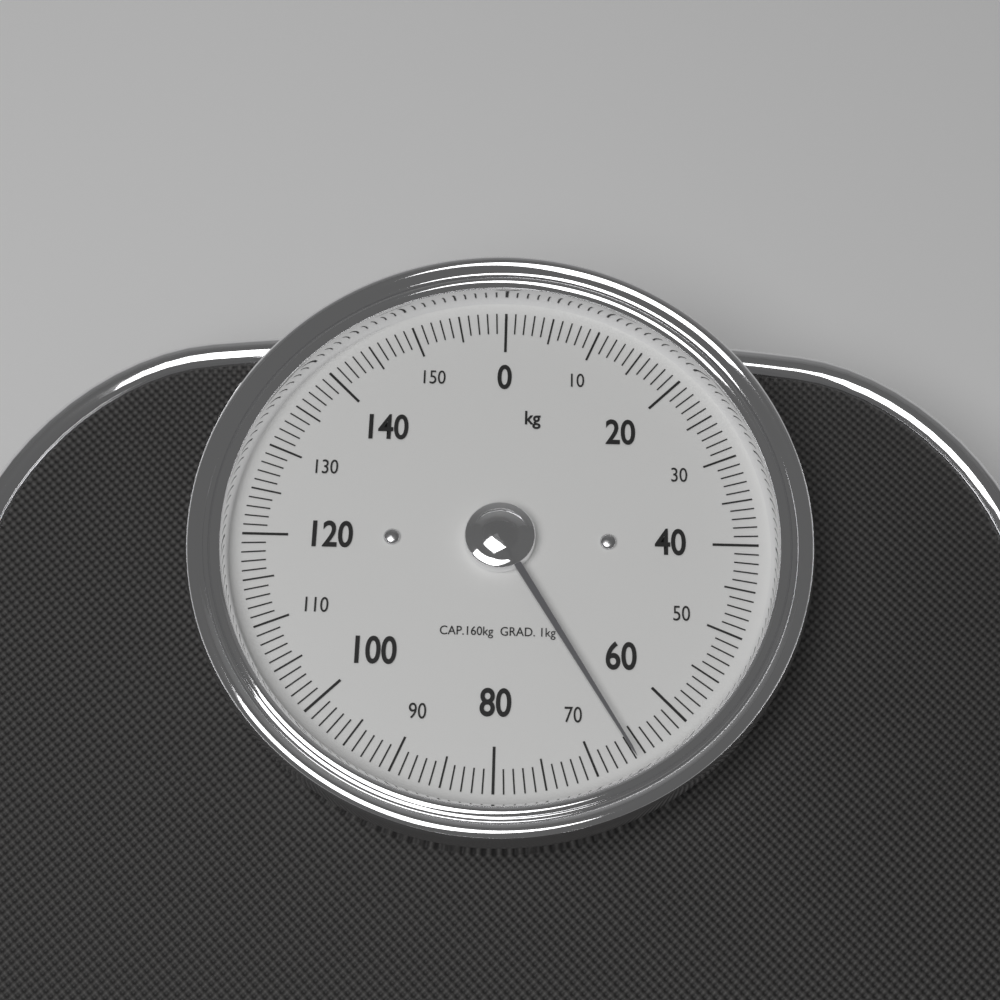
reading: 66 kg
